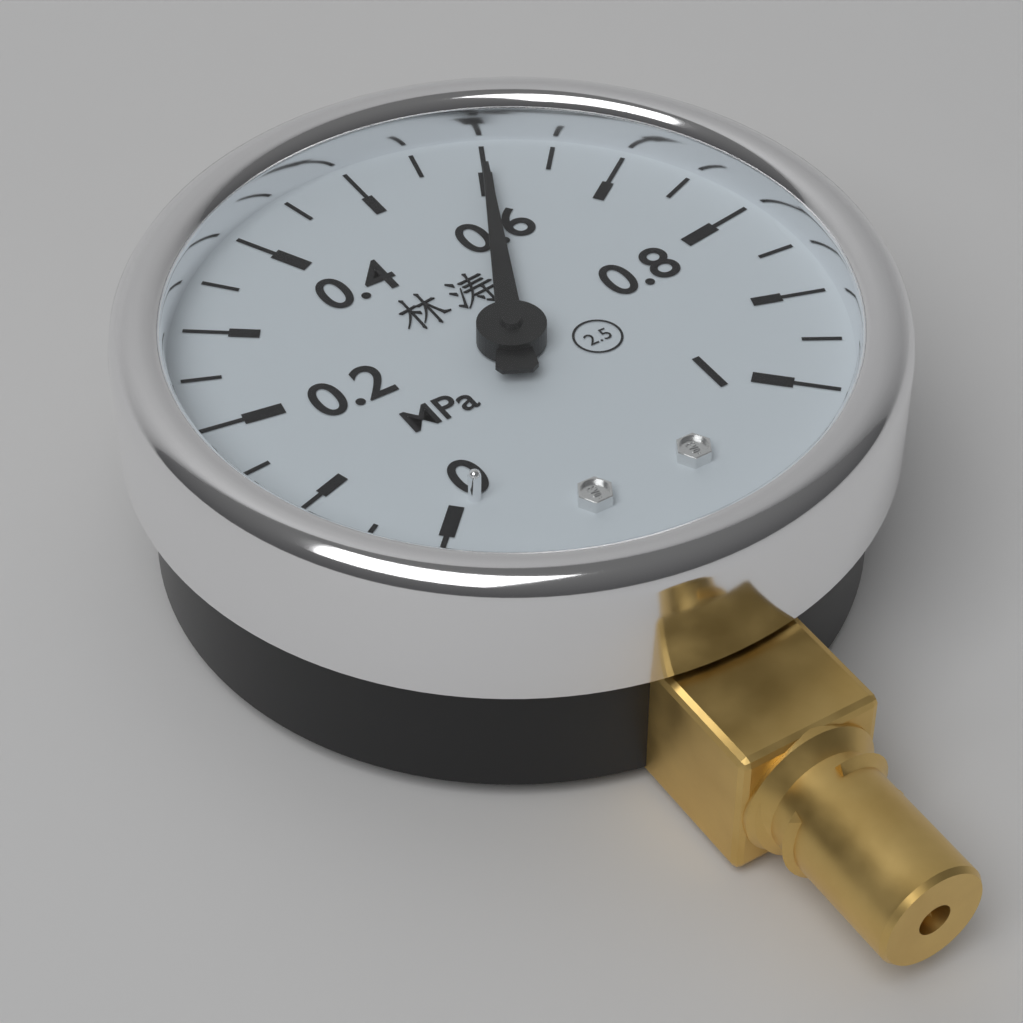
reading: 0.60 MPa
